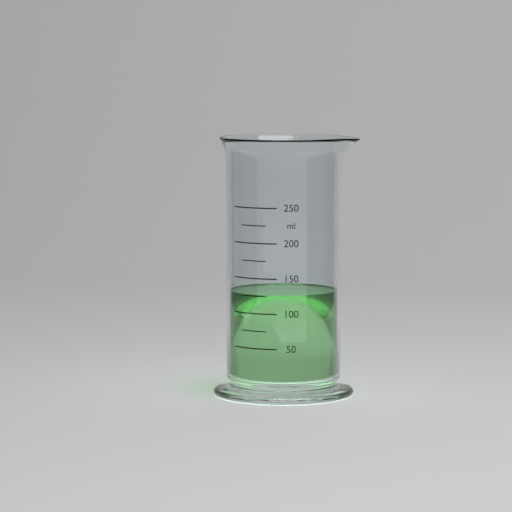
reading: 125 ml
